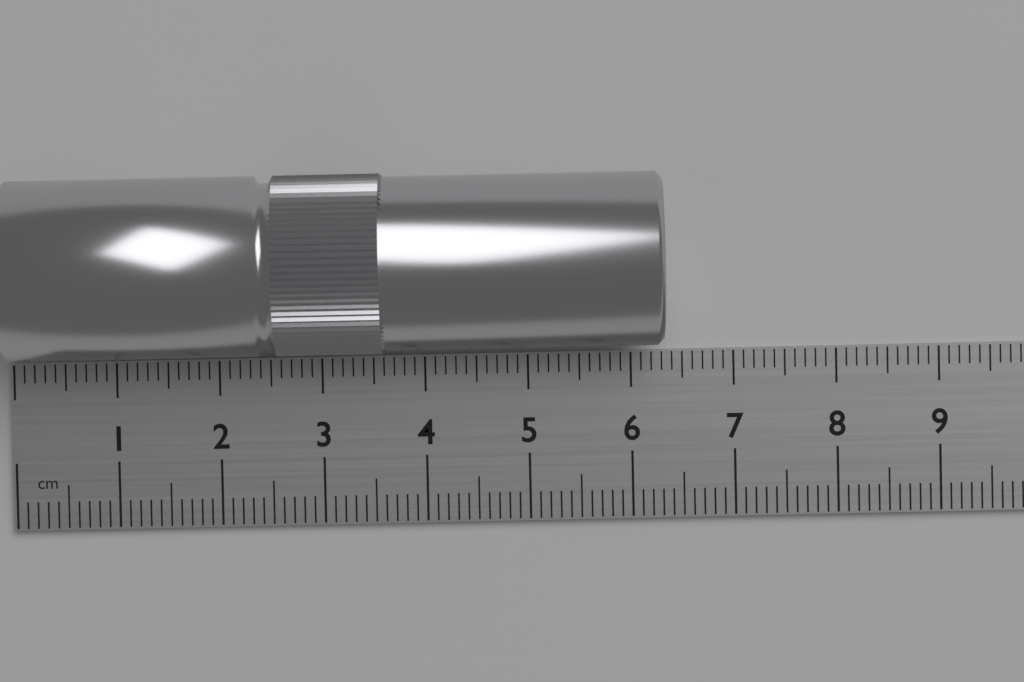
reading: 6.3 cm
